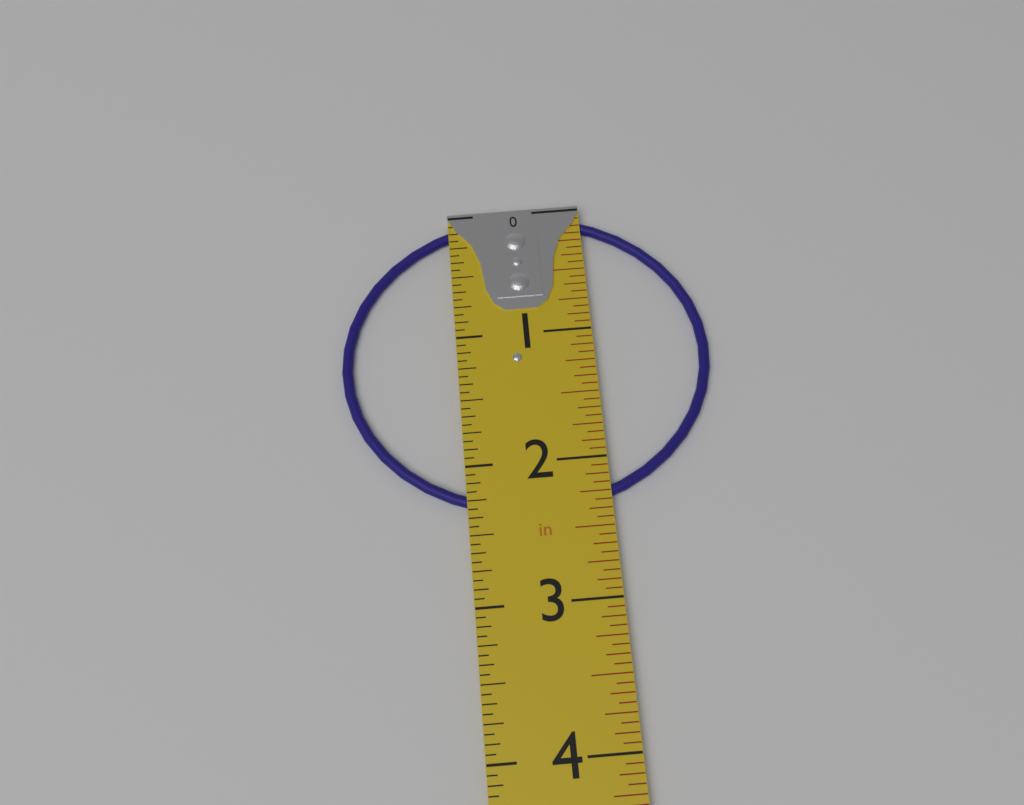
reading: 2.3750 in
